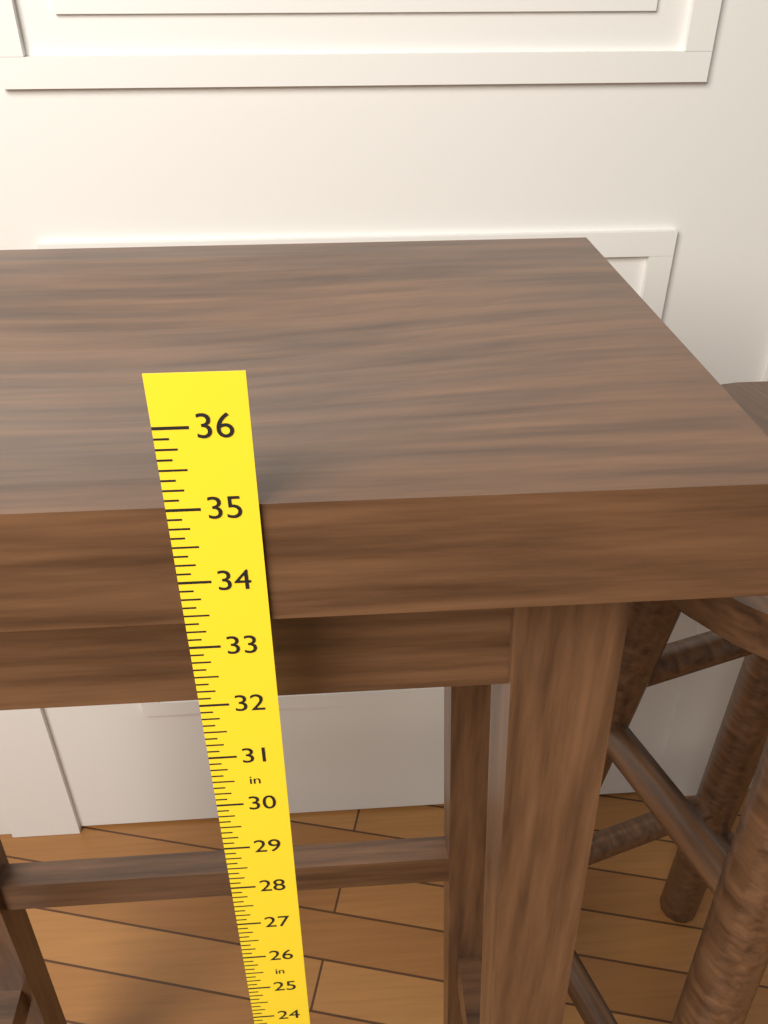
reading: 35.000 in
